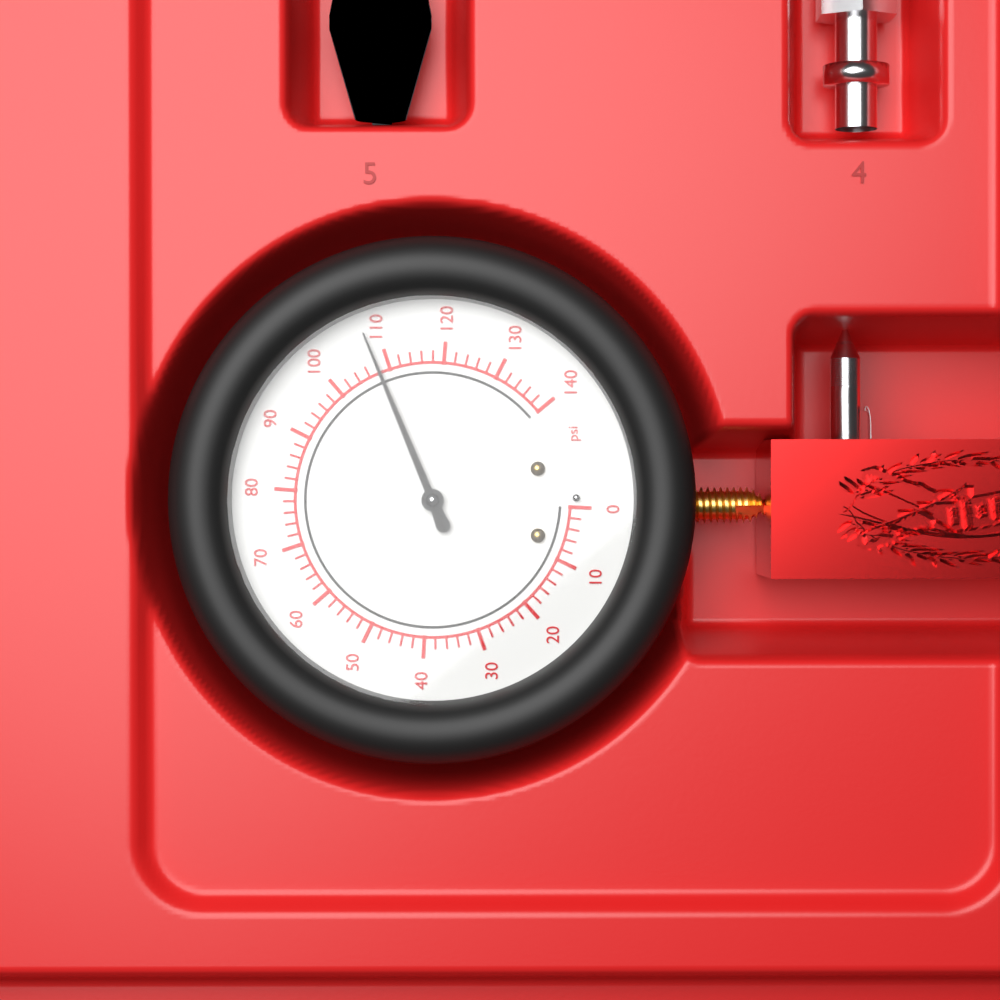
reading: 108 psi
